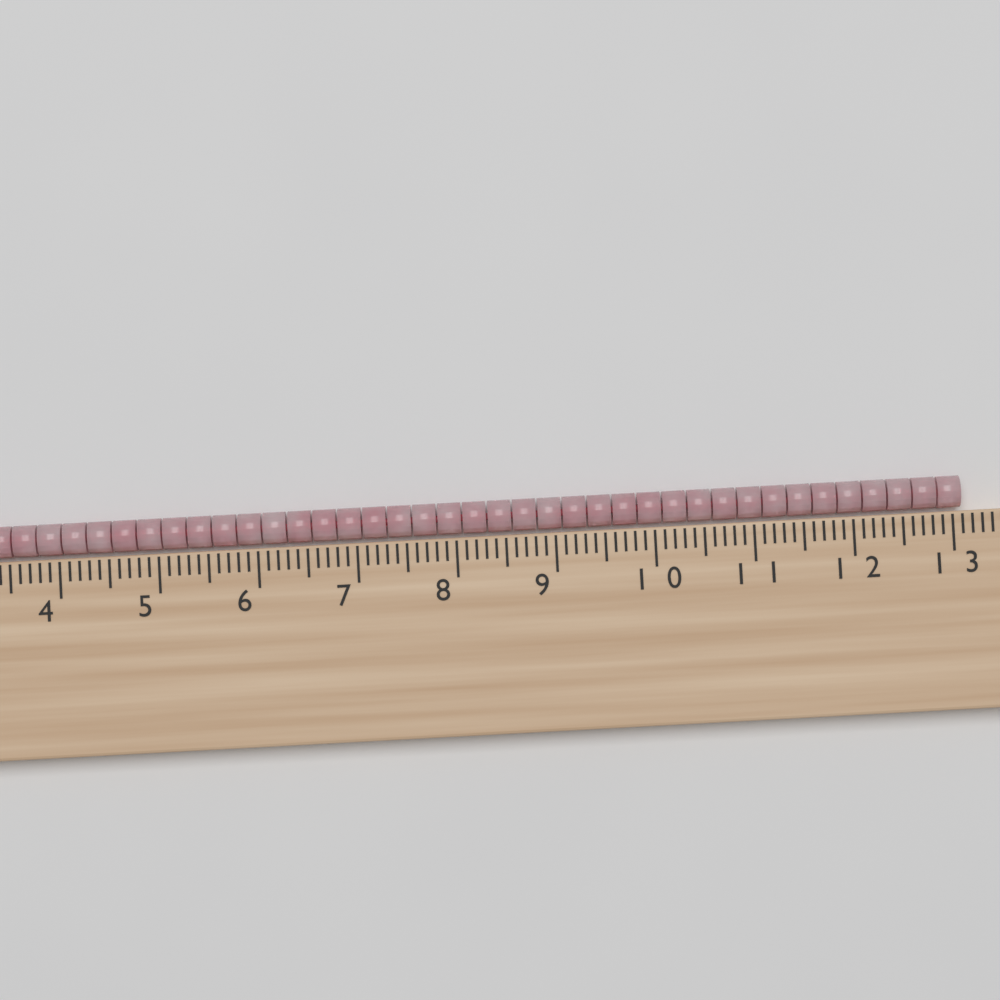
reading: 13.1 cm
